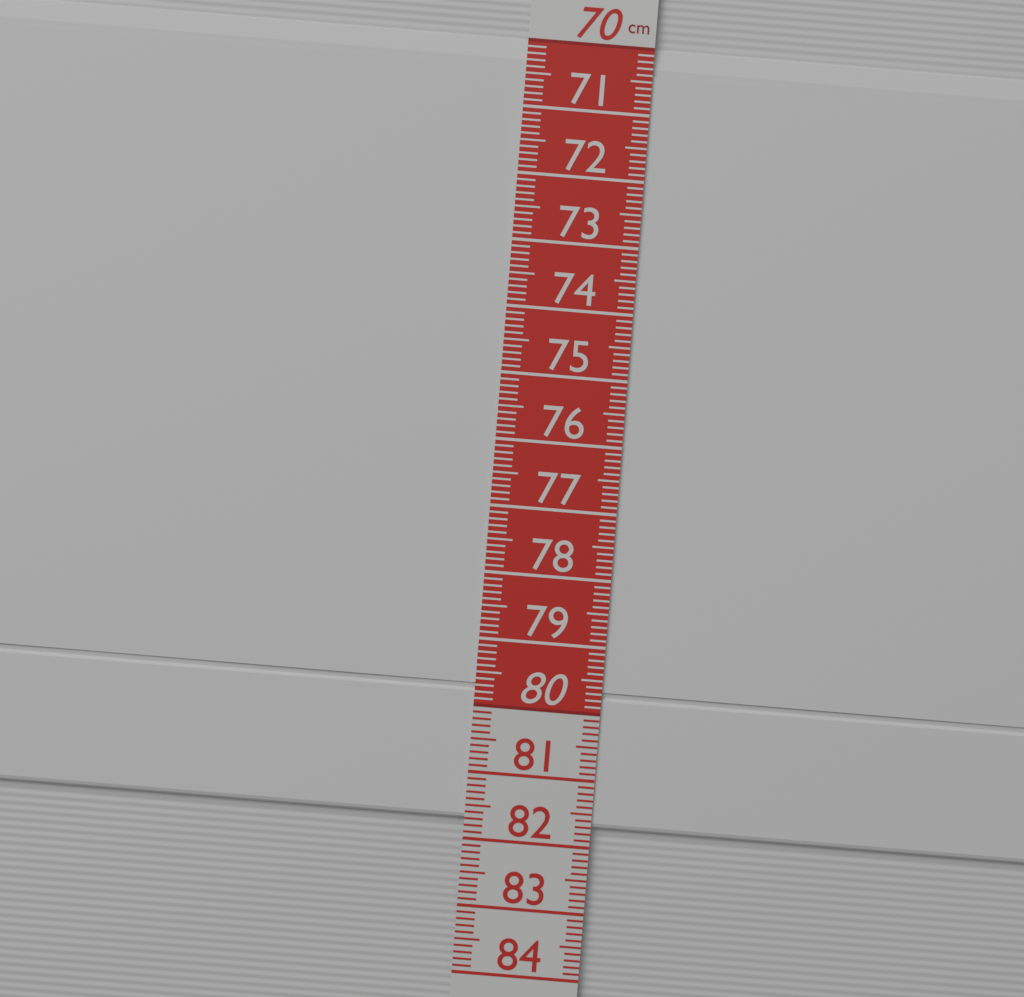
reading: 81.7 cm
